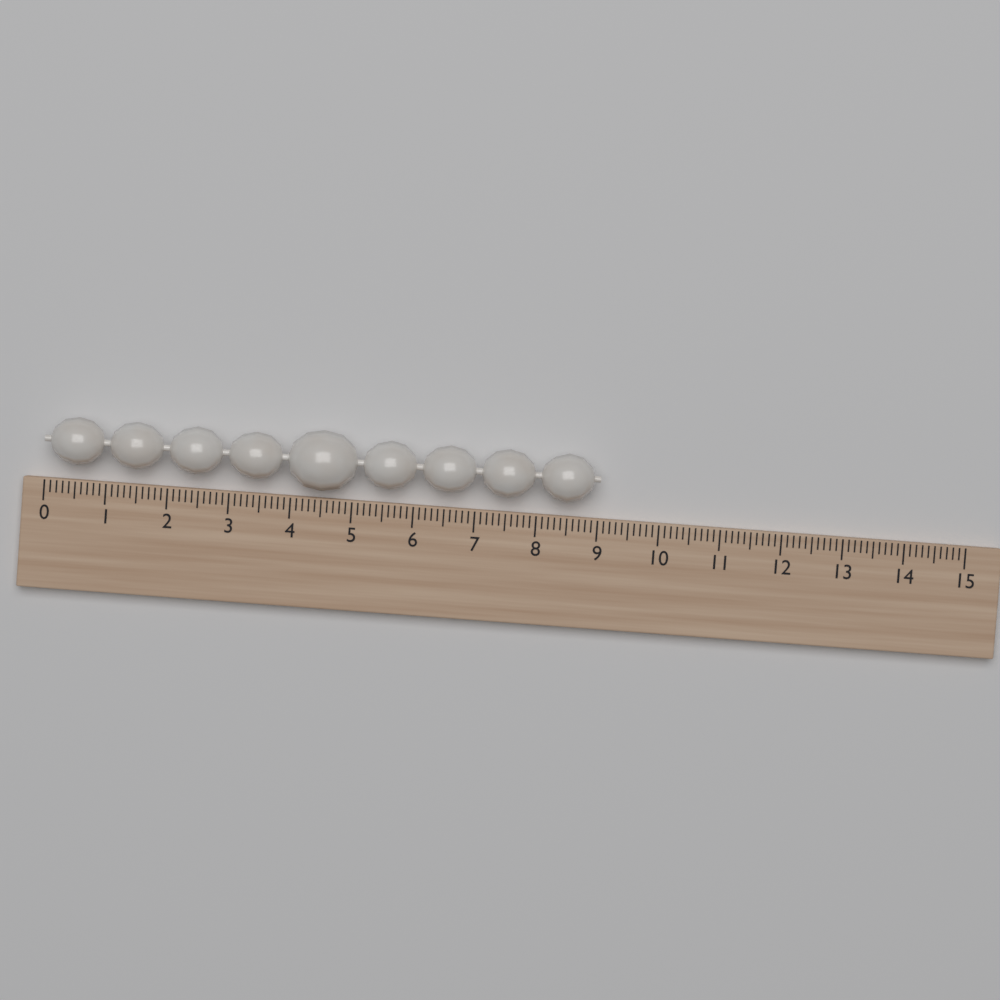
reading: 9.0 (no unit)
